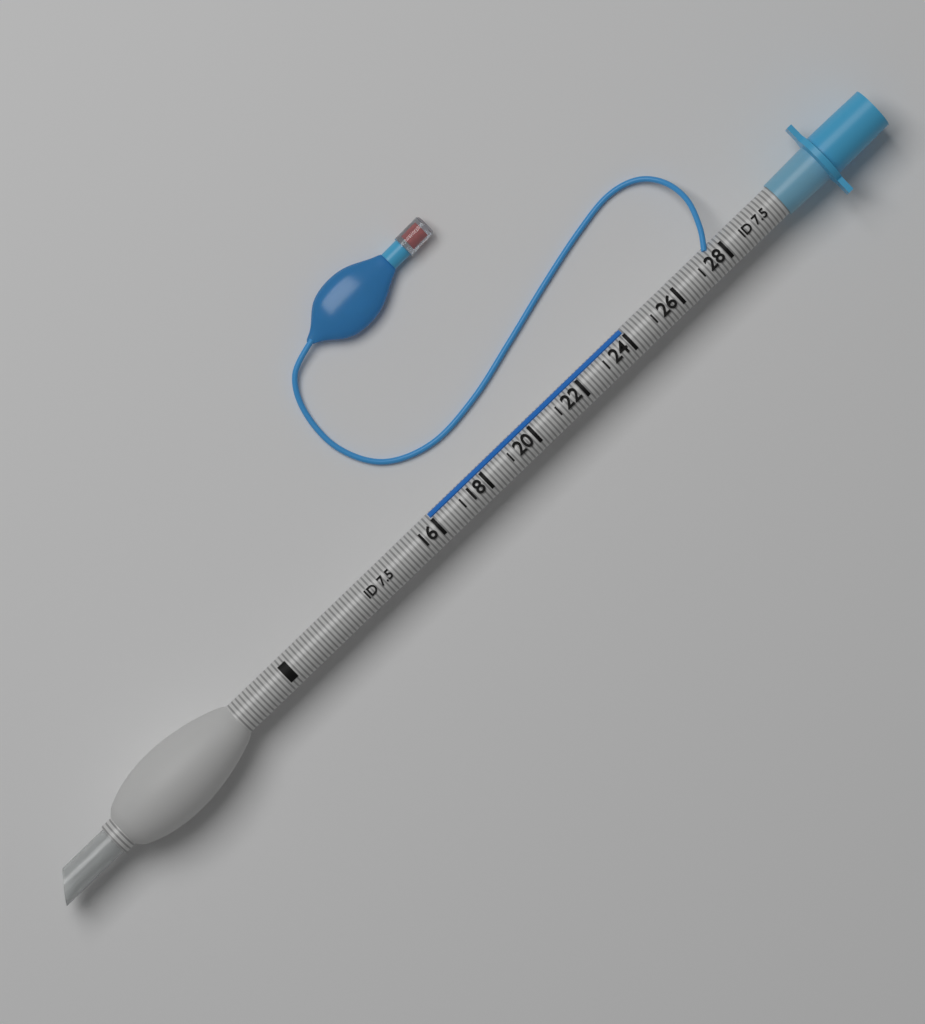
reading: 24 (no unit)
